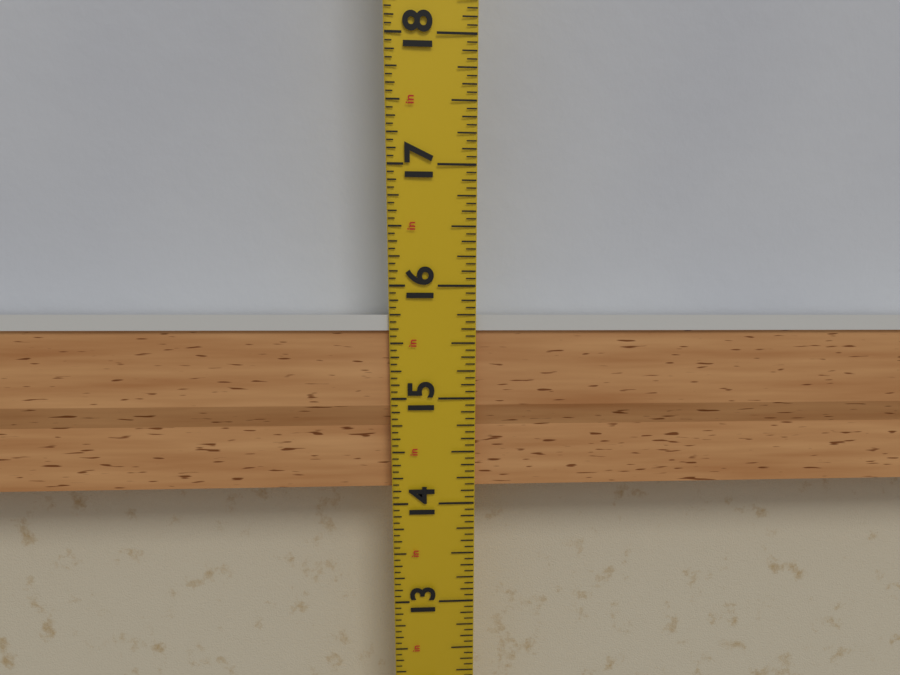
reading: 15.7500 in
